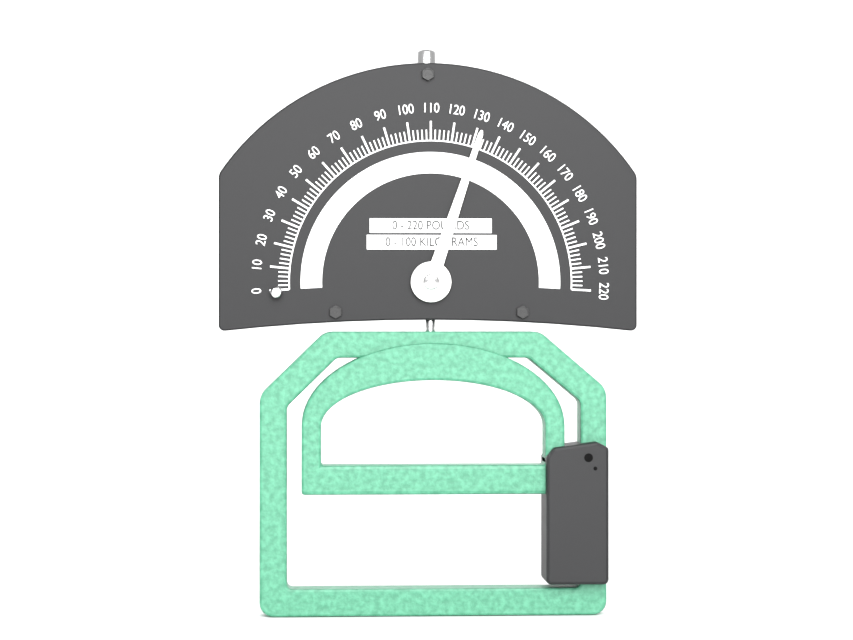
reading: 132 lb
